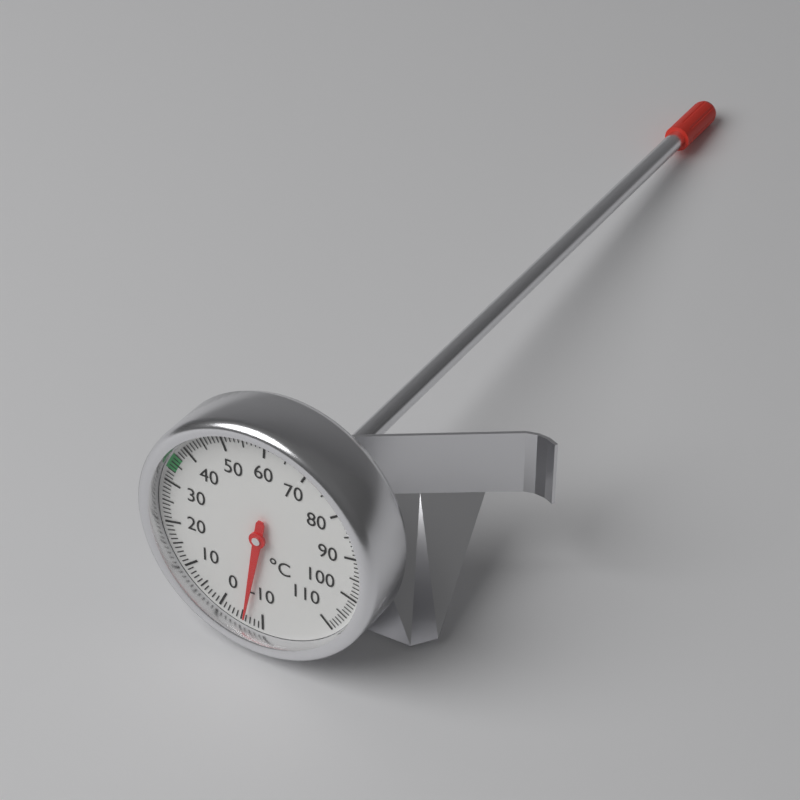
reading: -6 °C
